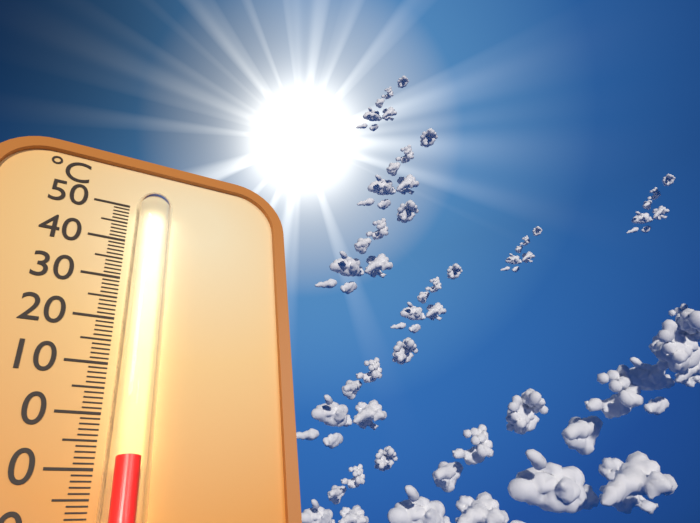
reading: -9 °C
